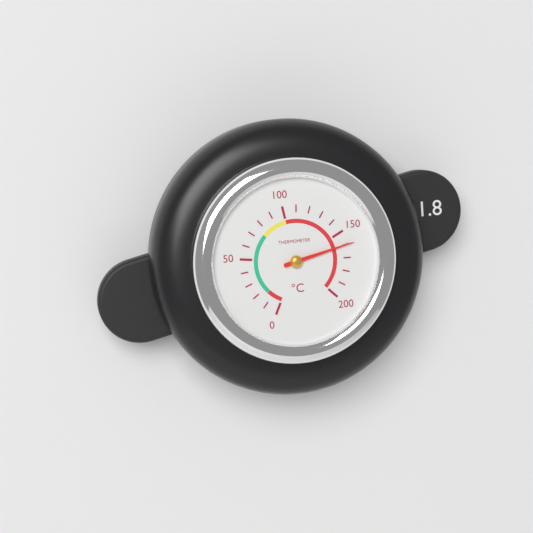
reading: 160 °C
